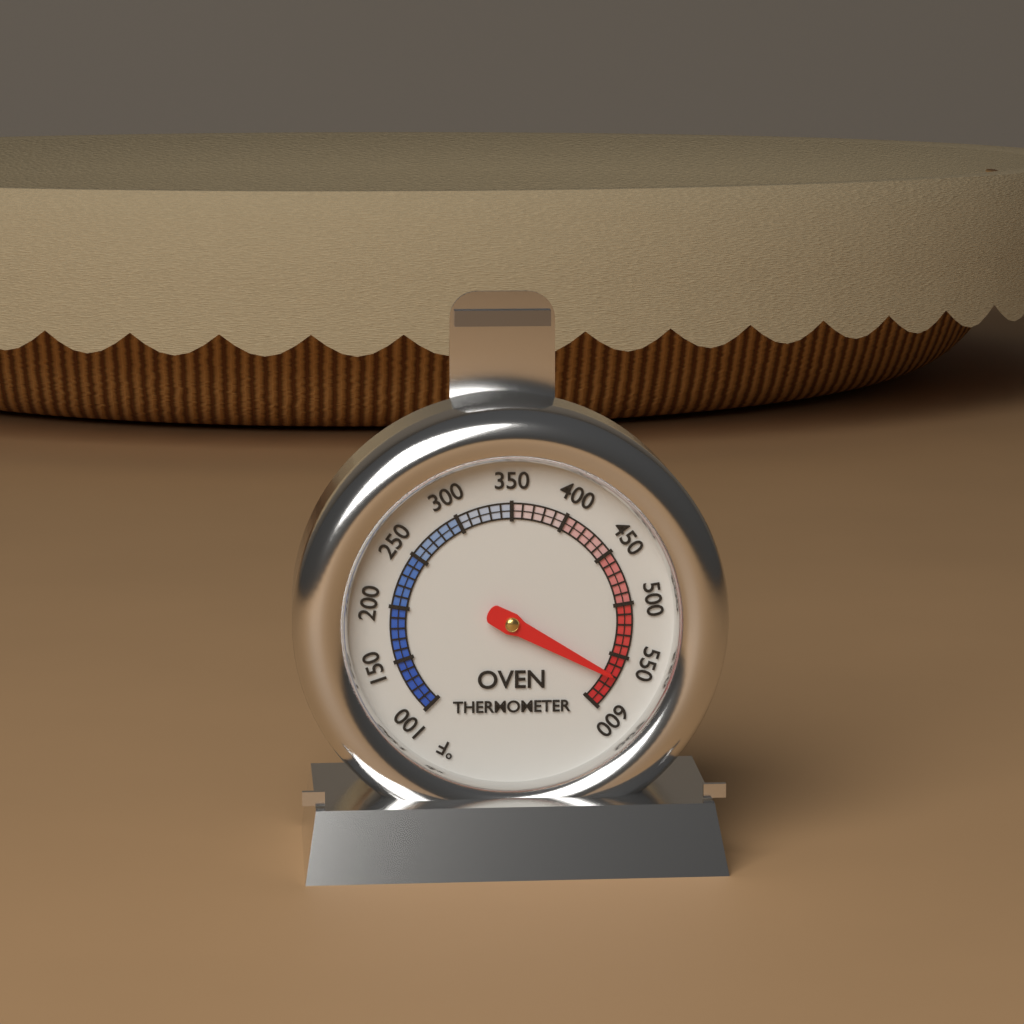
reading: 570 °F
